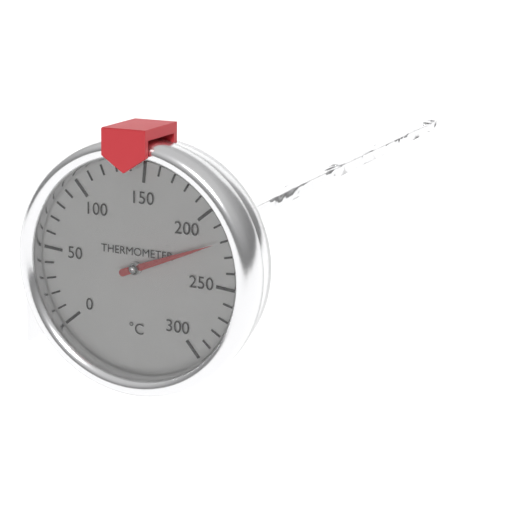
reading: 220 °C
